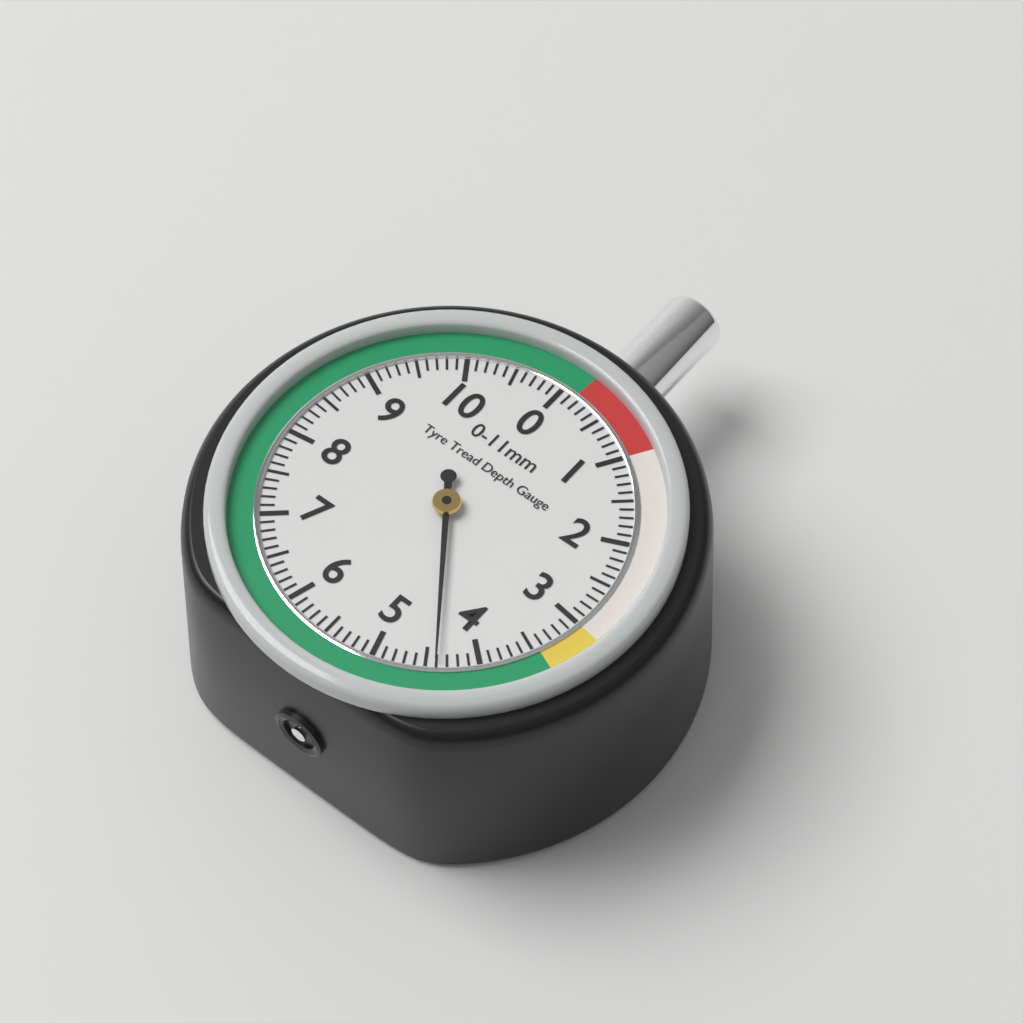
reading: 4.4 mm
